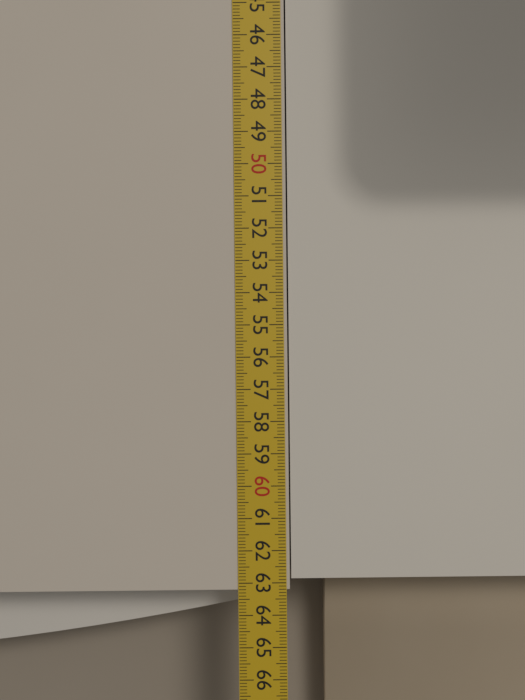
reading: 63.2 cm
